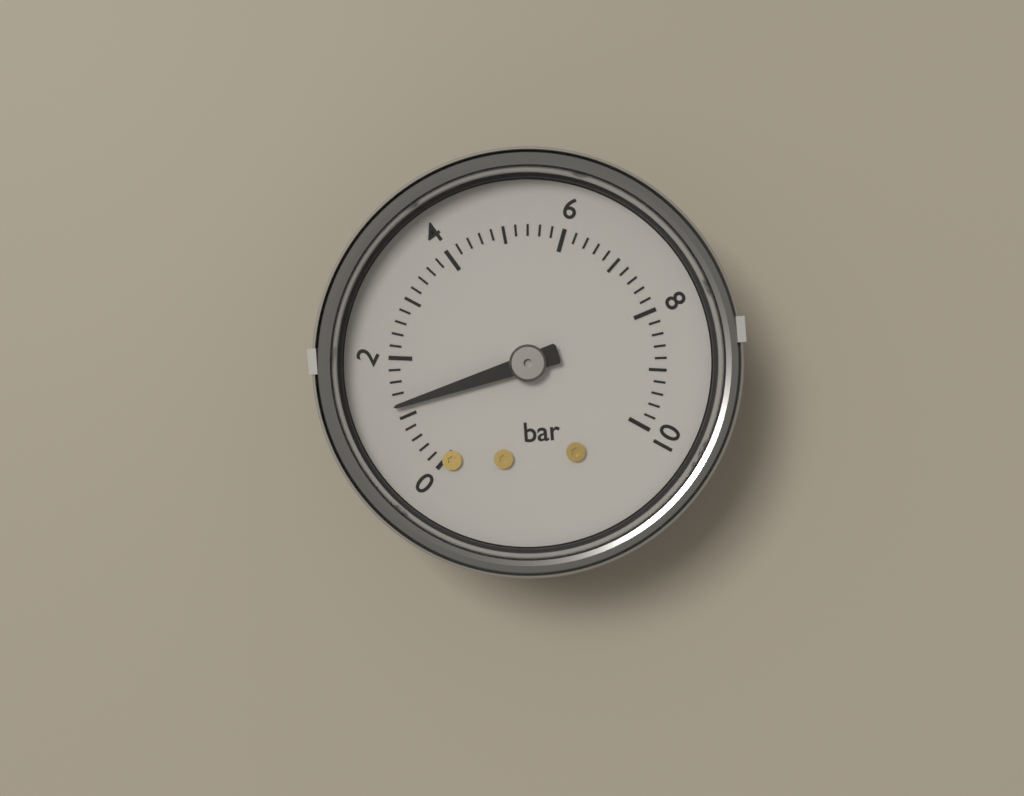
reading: 1.2 bar
